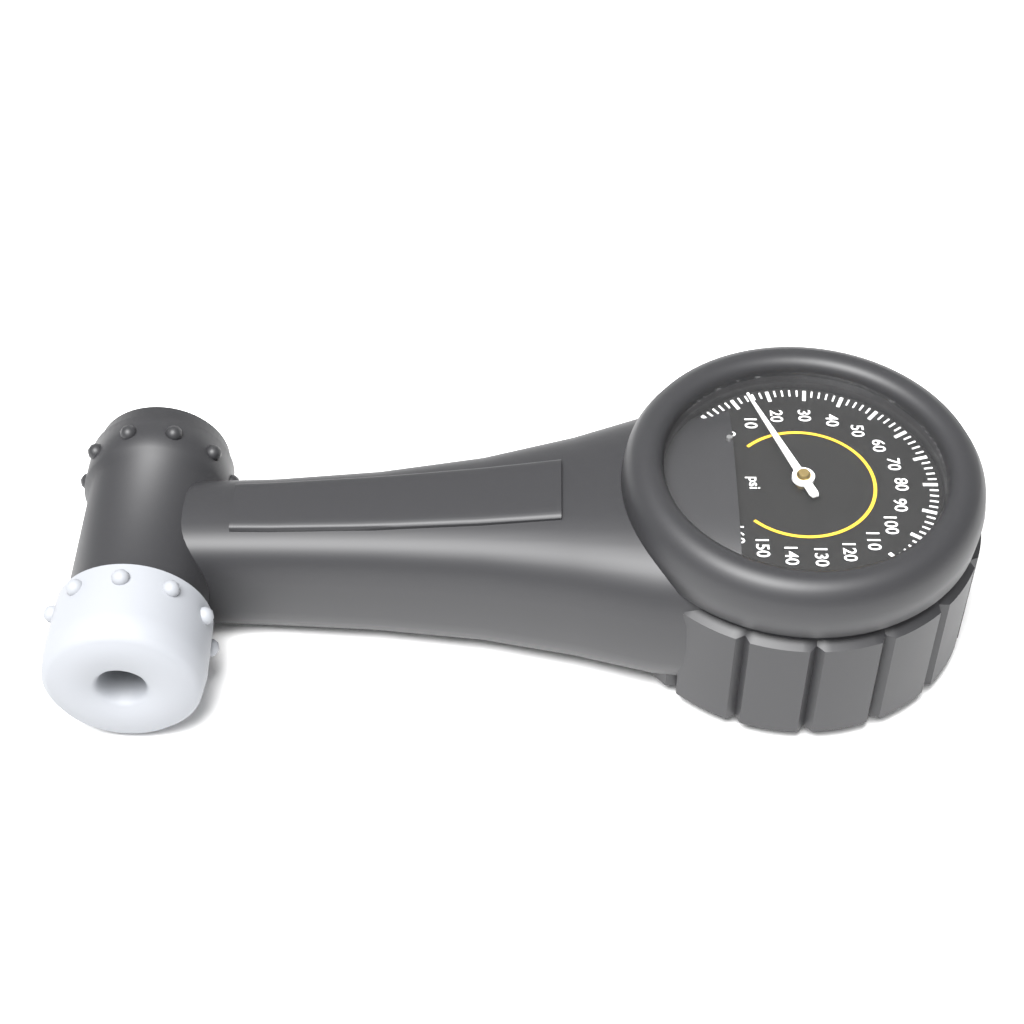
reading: 14 psi
